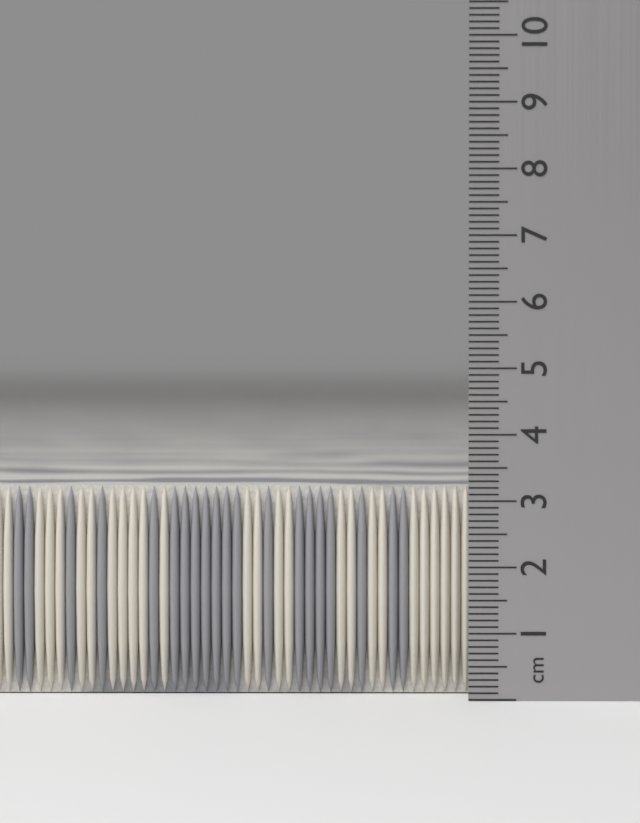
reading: 3.2 cm
